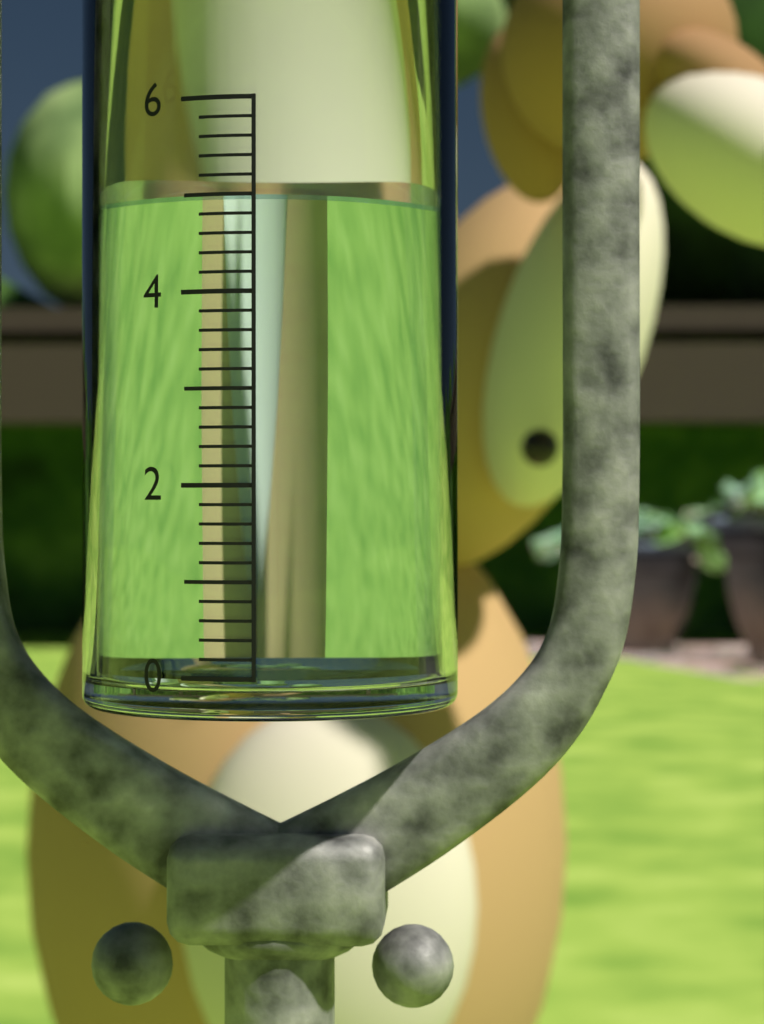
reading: 5.0 (no unit)
